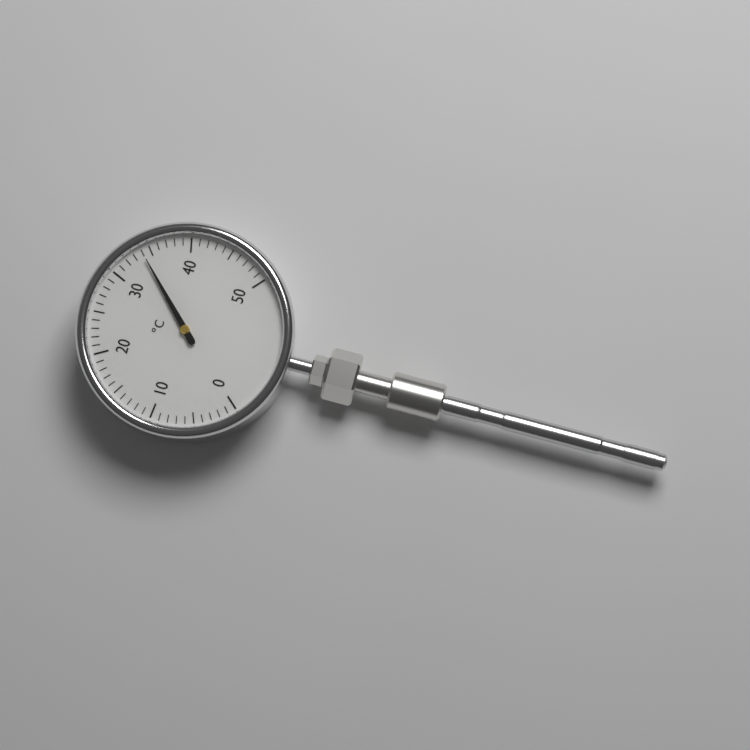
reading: 34 °C
